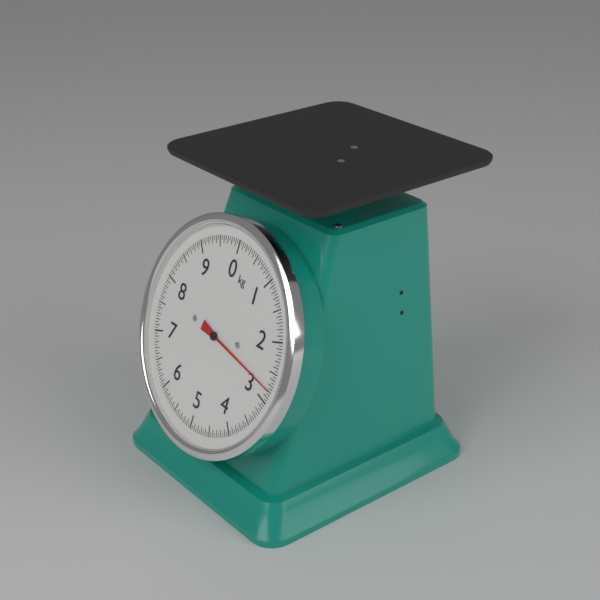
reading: 2.80 kg
